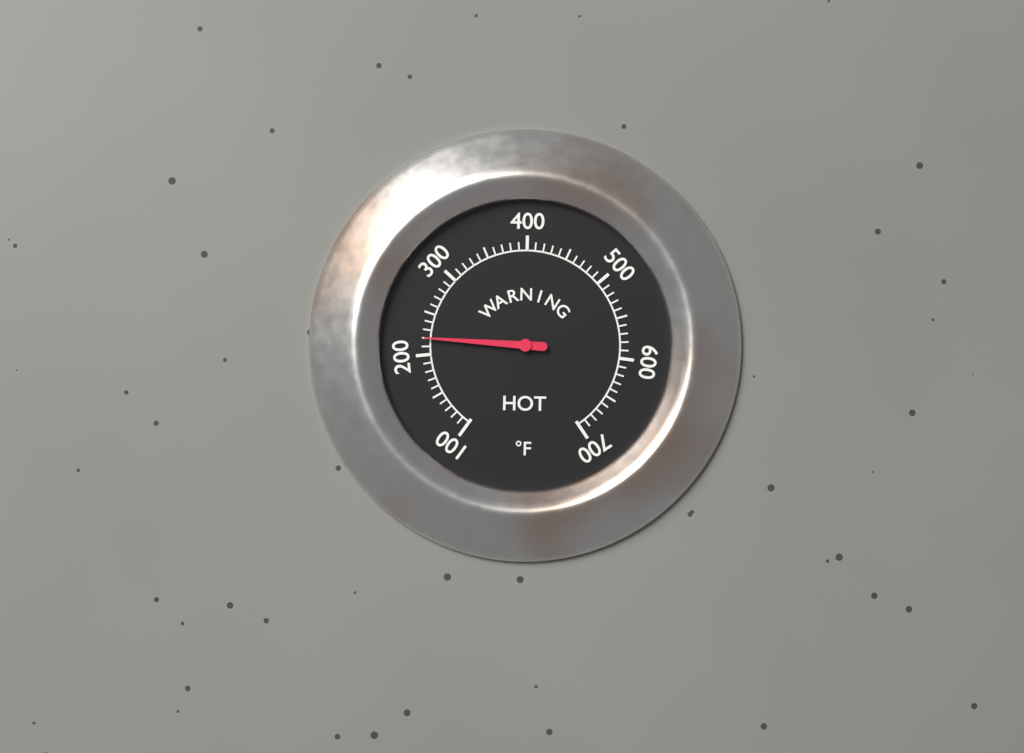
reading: 220 °F
